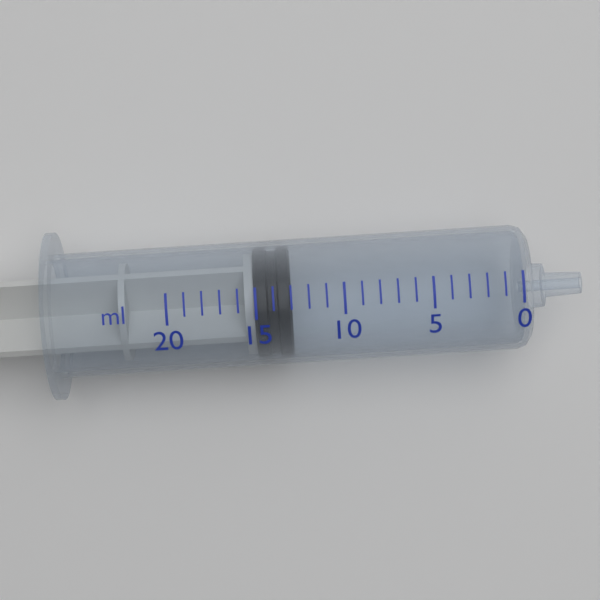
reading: 13 ml
